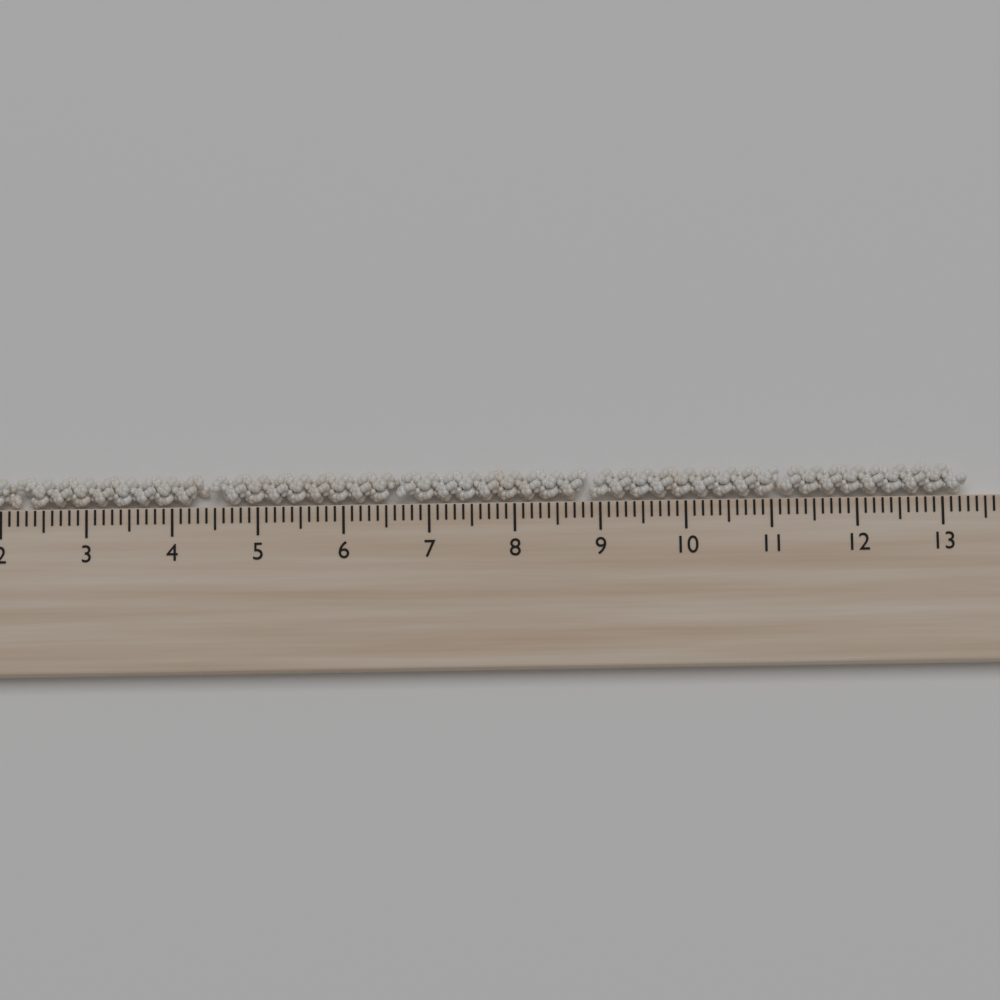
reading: 13.3 cm
